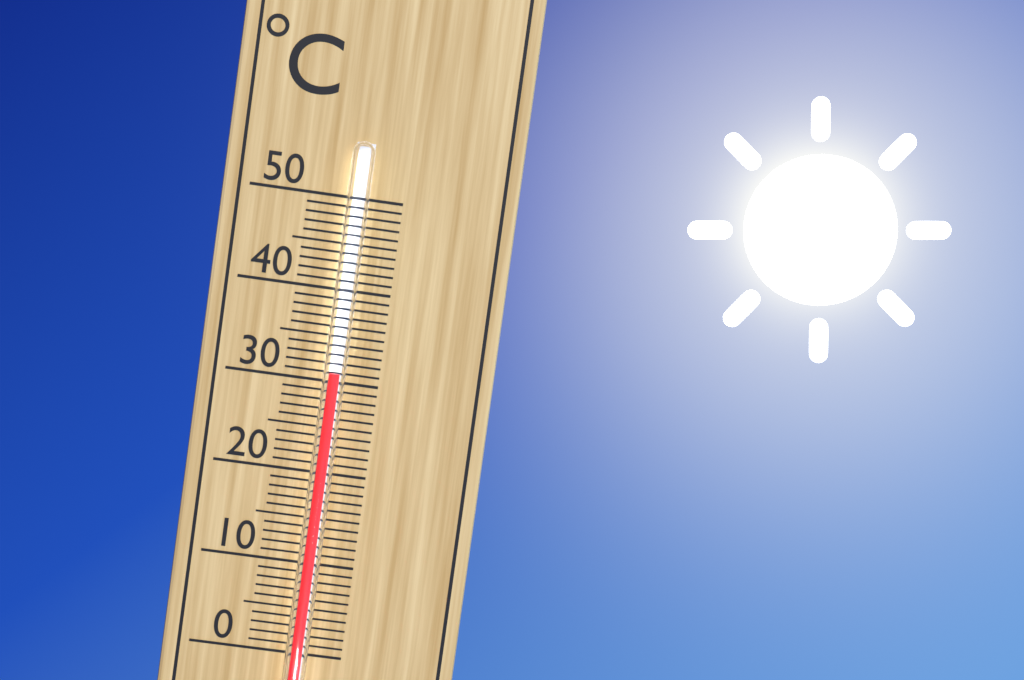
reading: 31 °C
